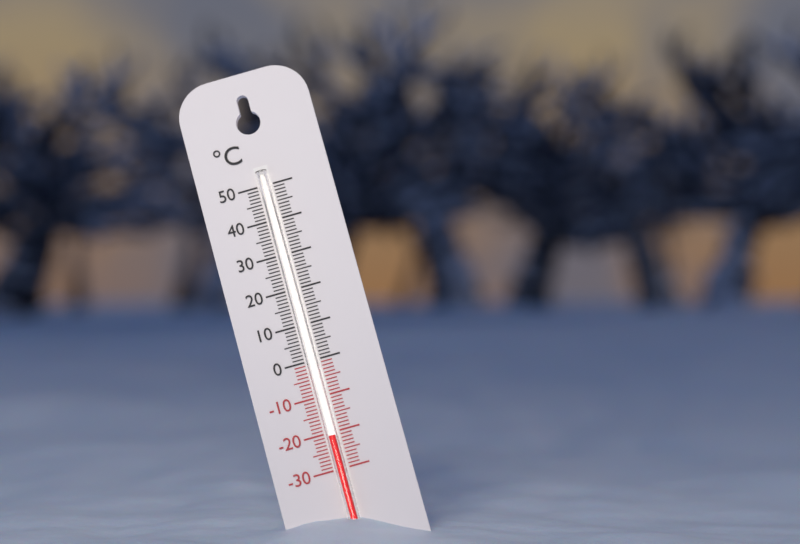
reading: -21 °C
